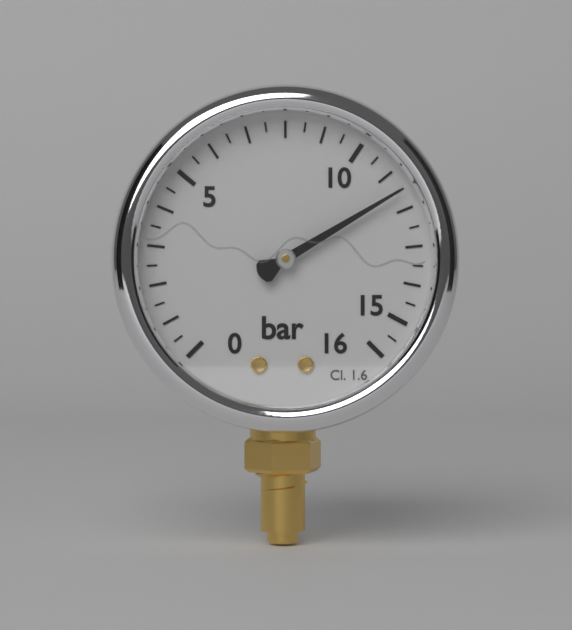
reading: 11.5 bar
